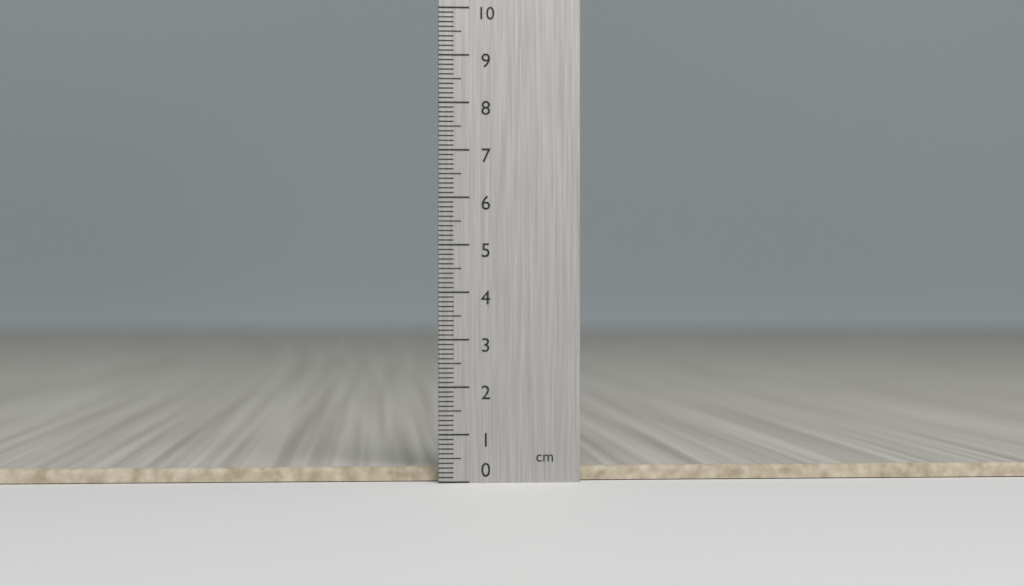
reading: 0.3 cm
